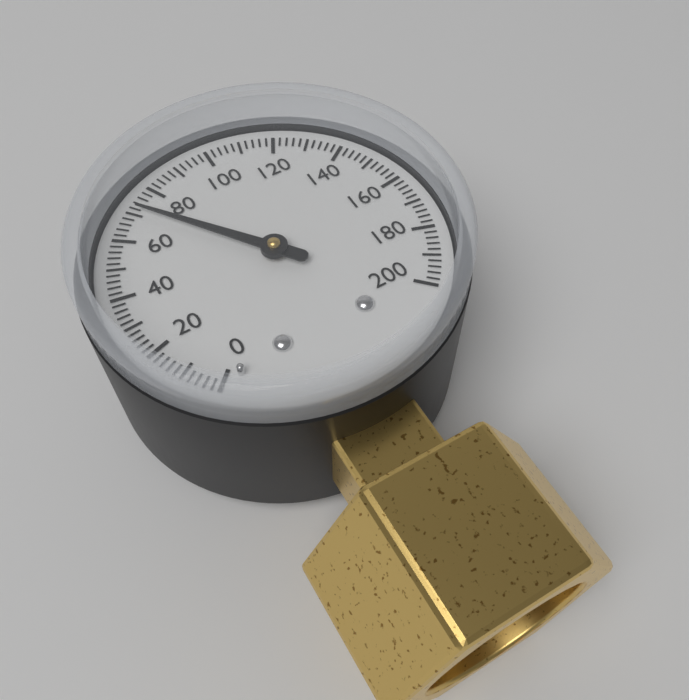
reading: 72 (no unit)
